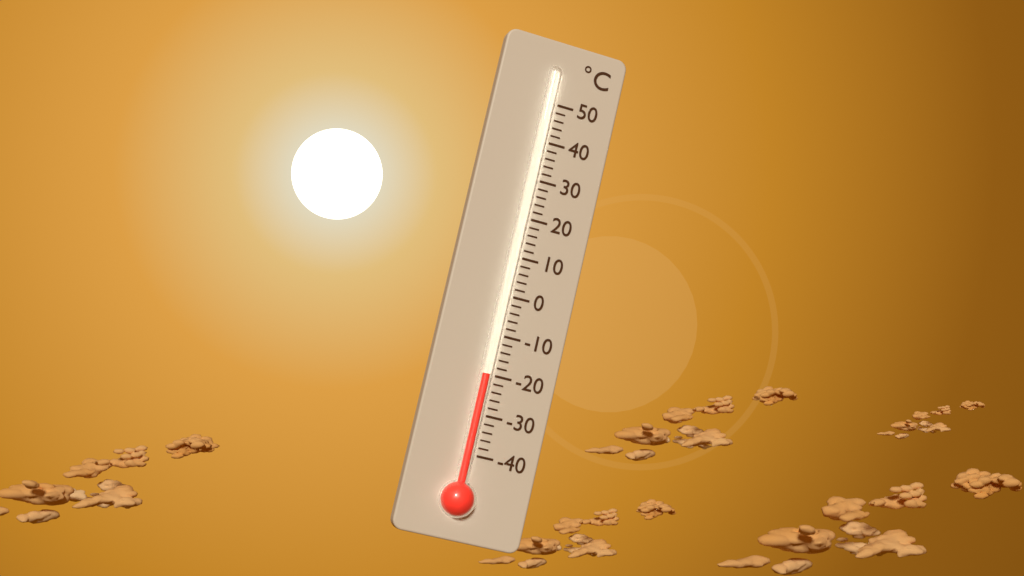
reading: -20 °C
